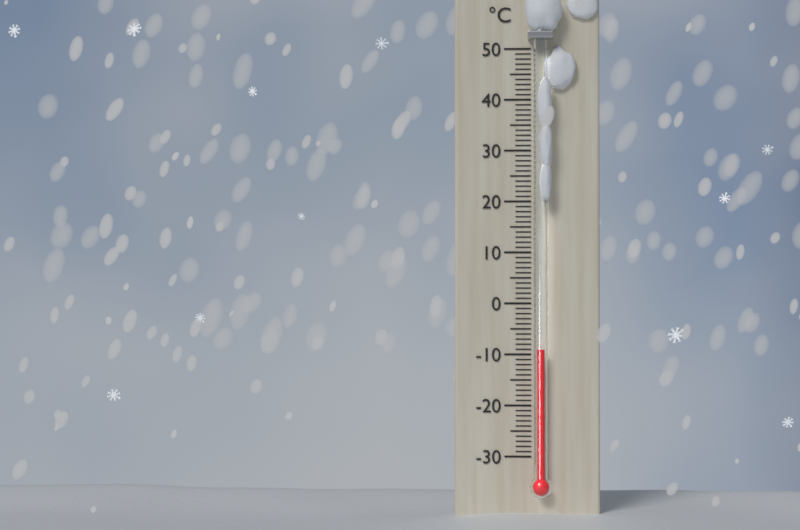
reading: -9 °C
